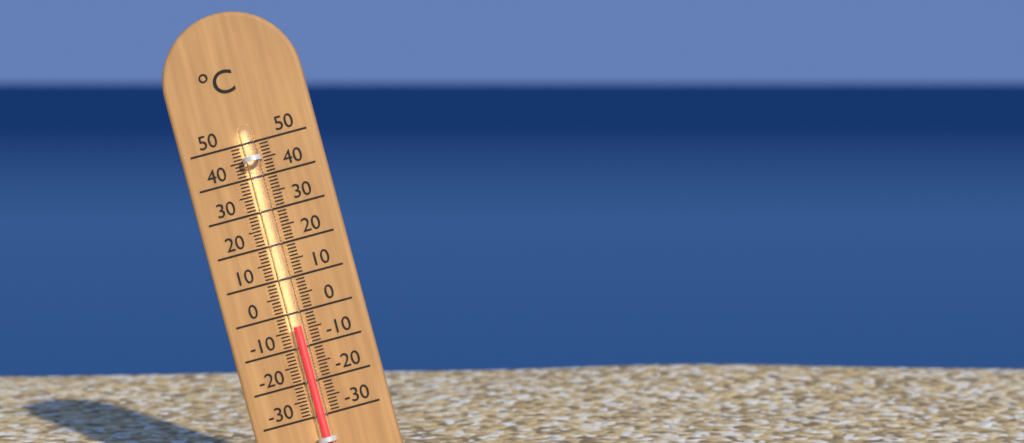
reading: -4 °C
